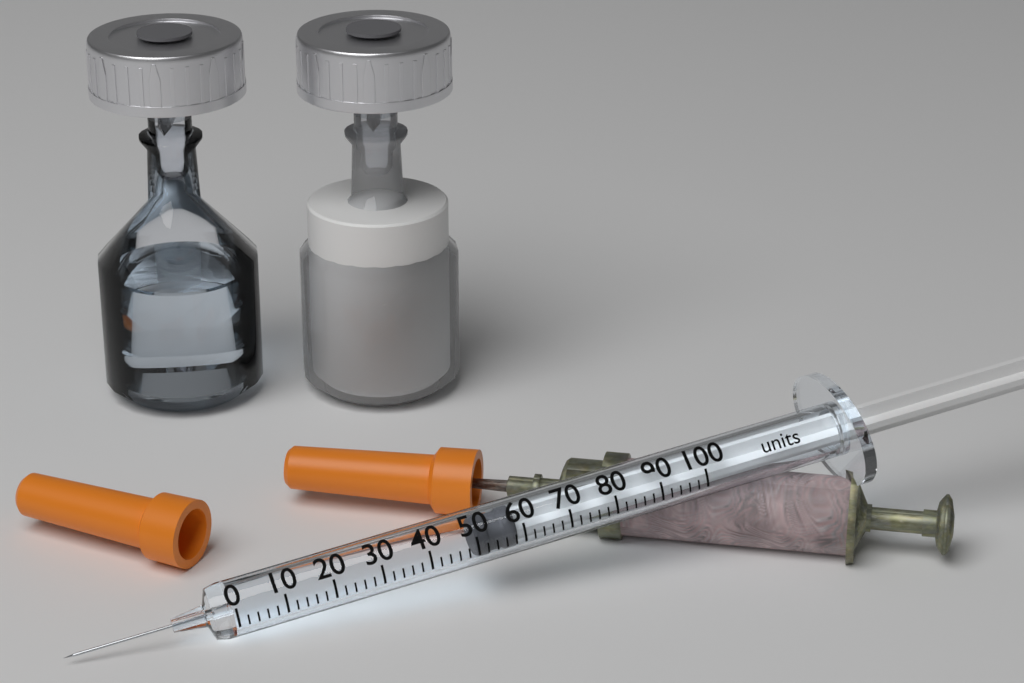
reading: 50 units
